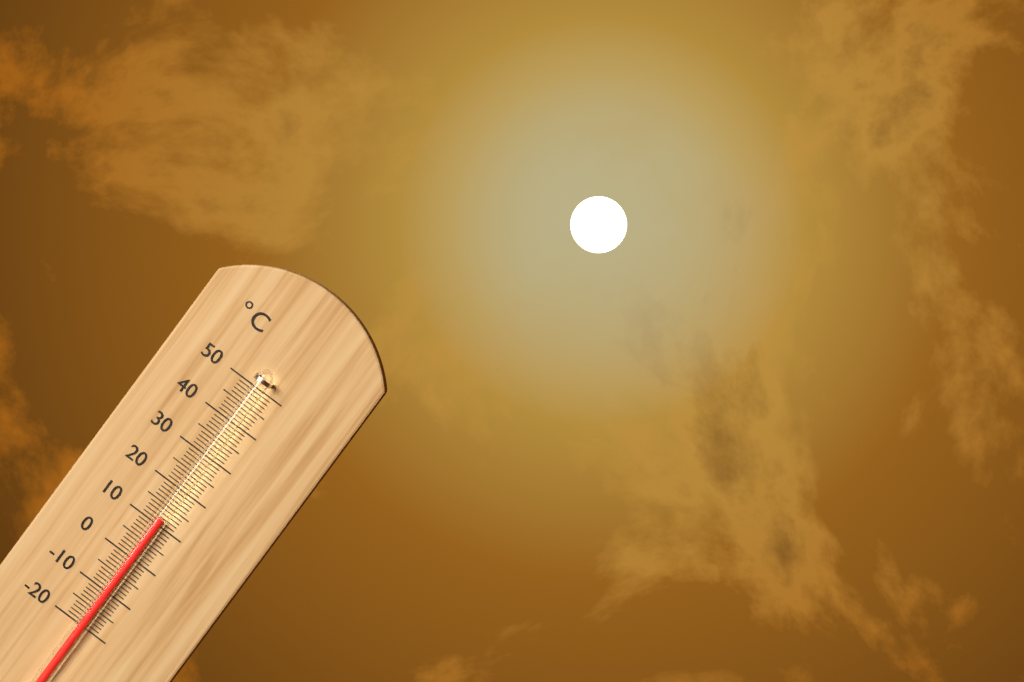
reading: 12 °C
